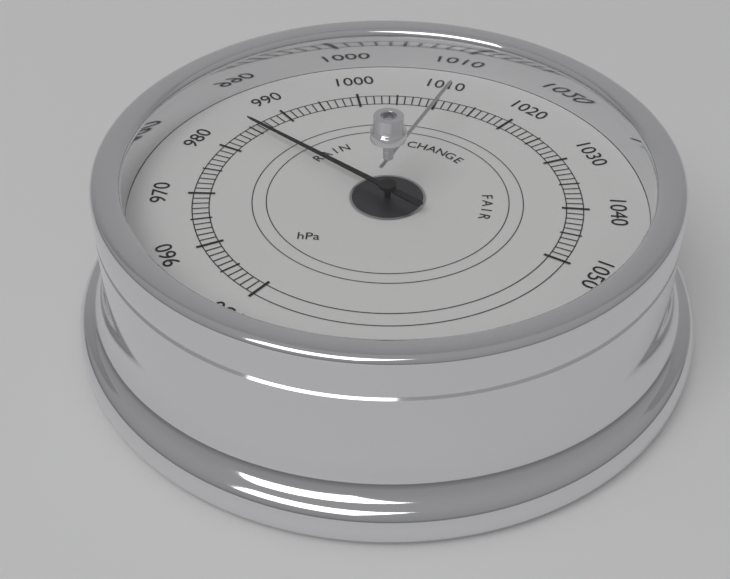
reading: 985 hPa
